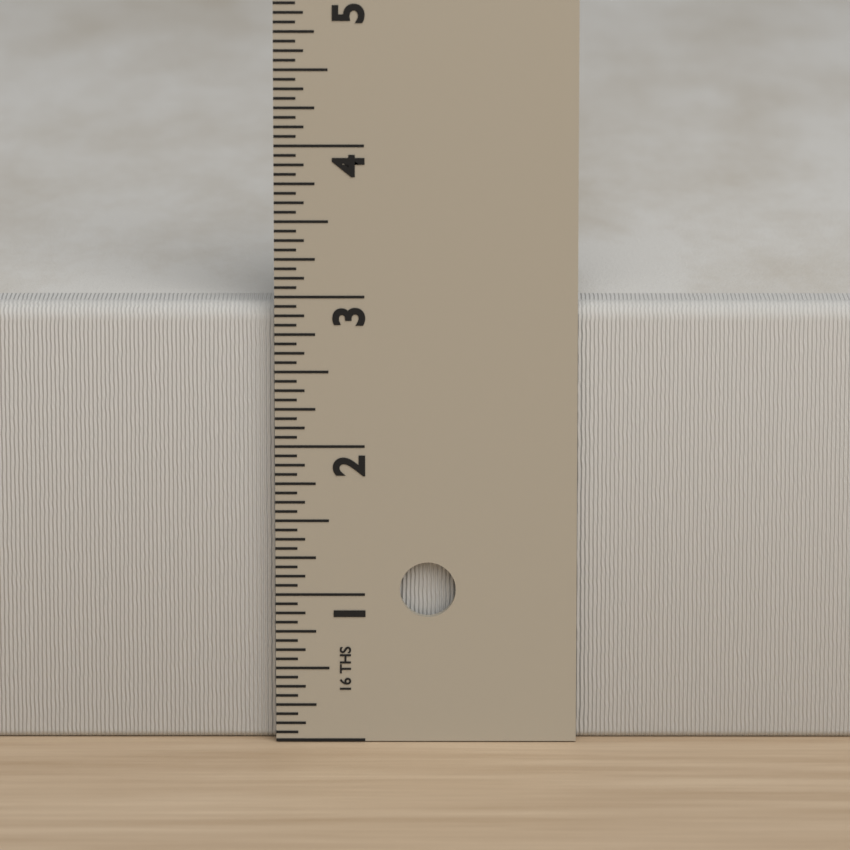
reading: 2.9375 in
